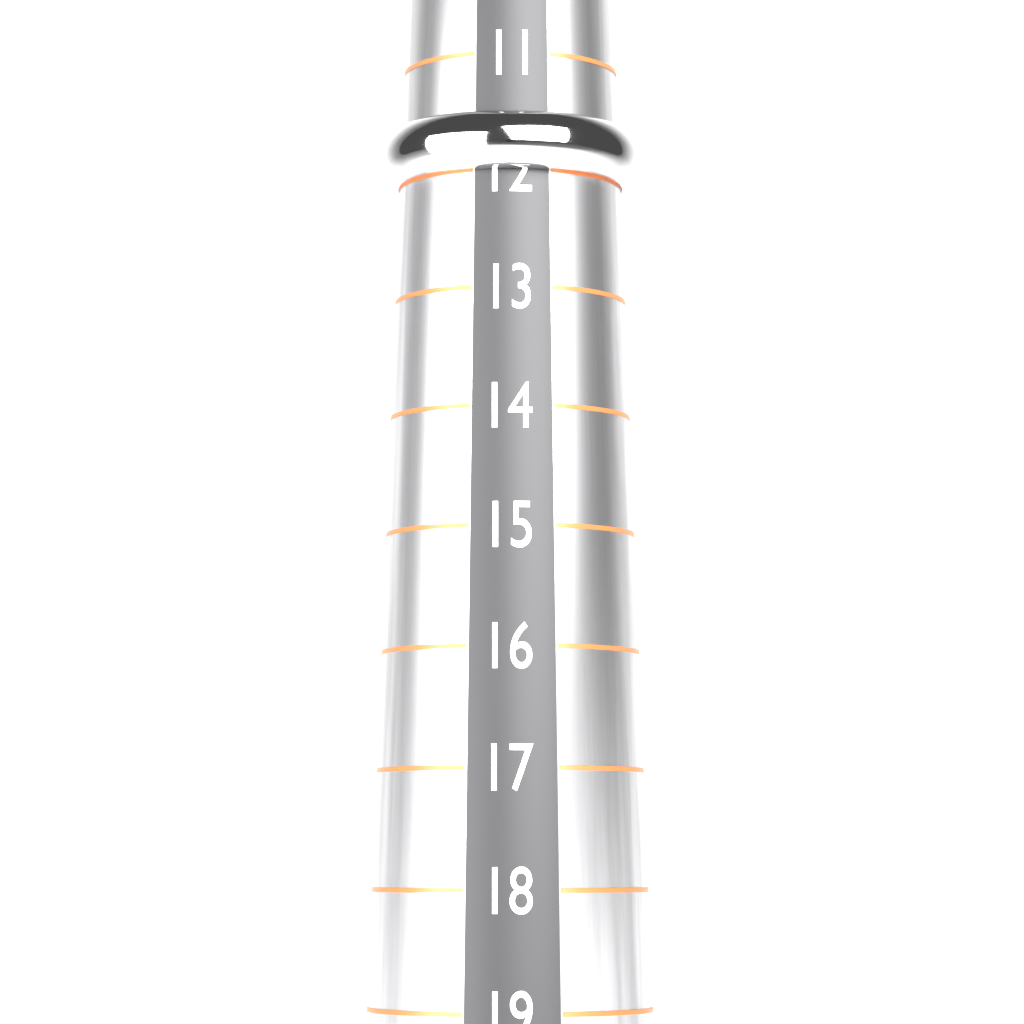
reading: 12 (no unit)
